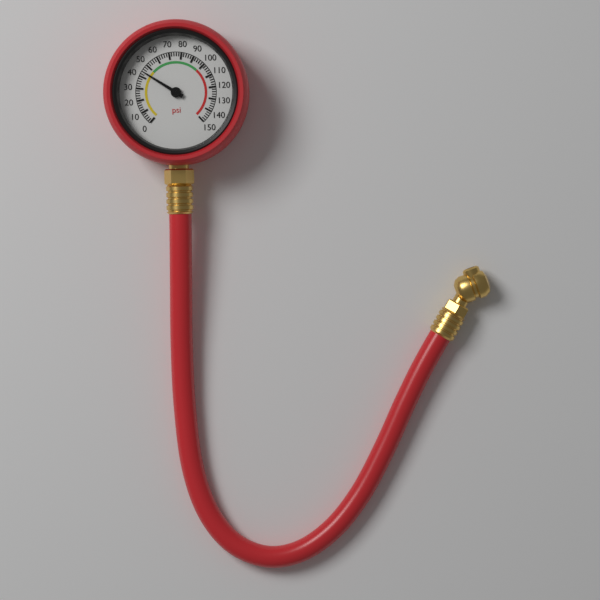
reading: 44 psi
